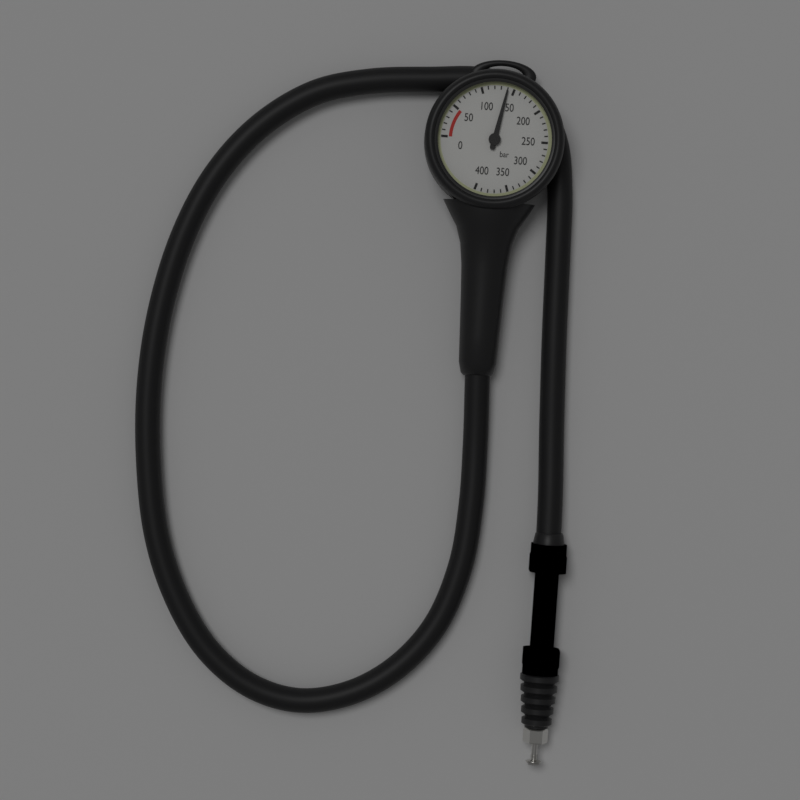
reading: 140 bar
